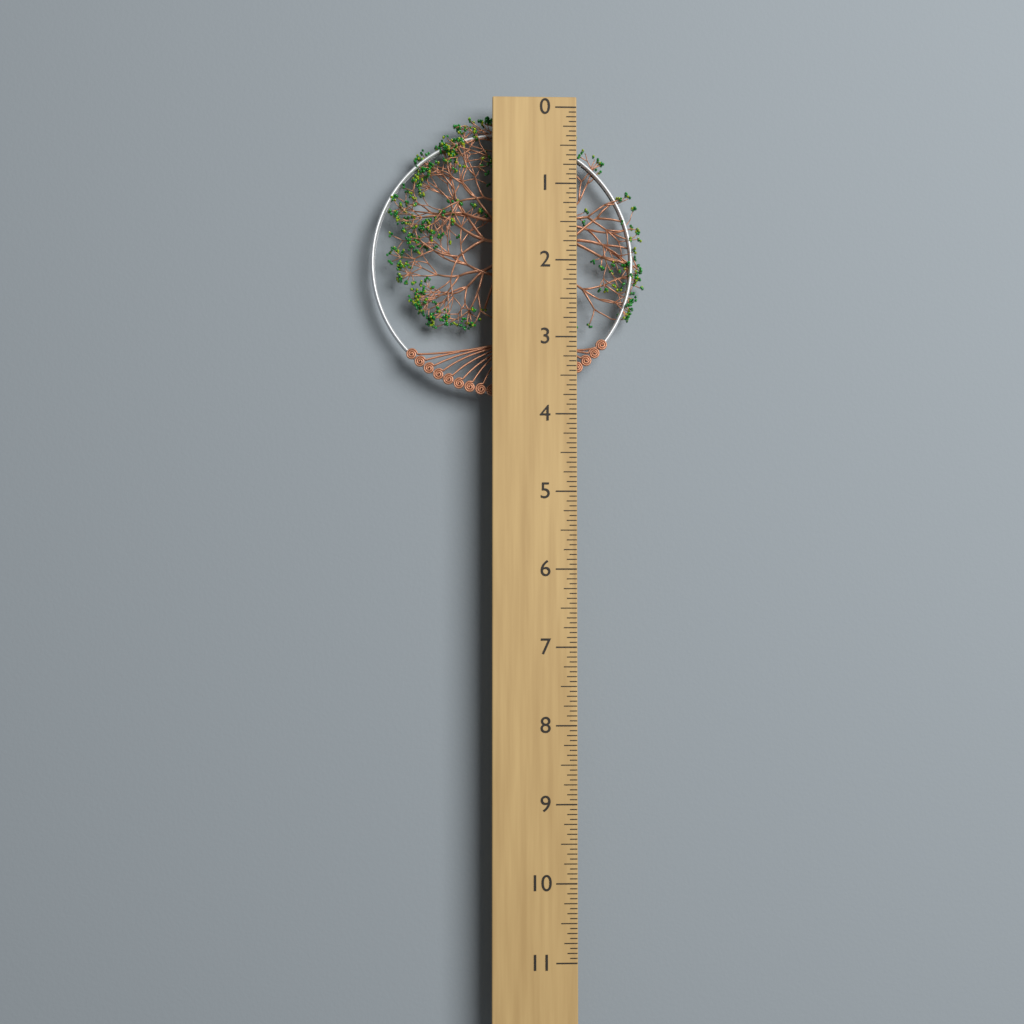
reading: 3.7500 (no unit)
